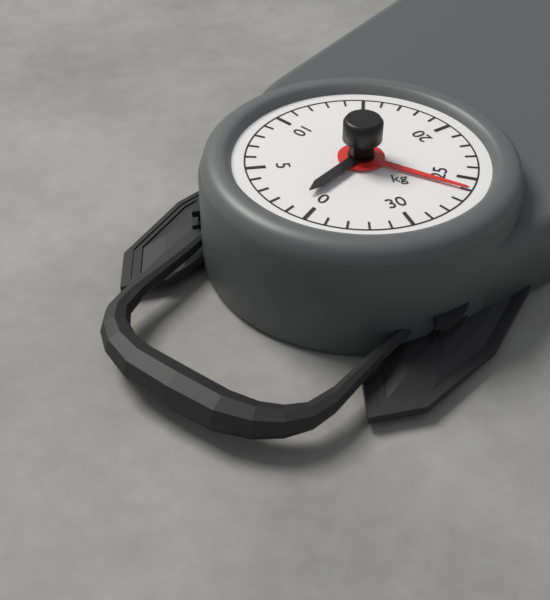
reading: 26 kg
